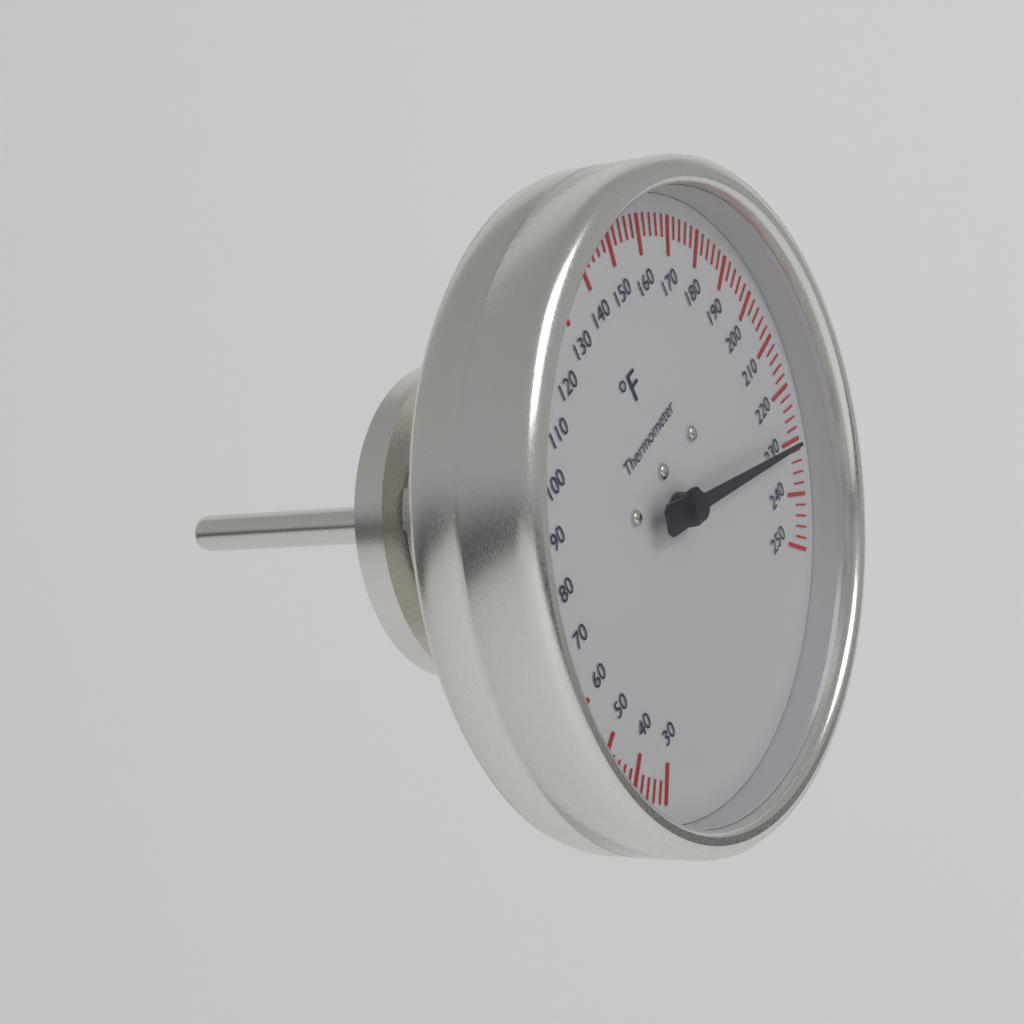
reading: 230 °F
